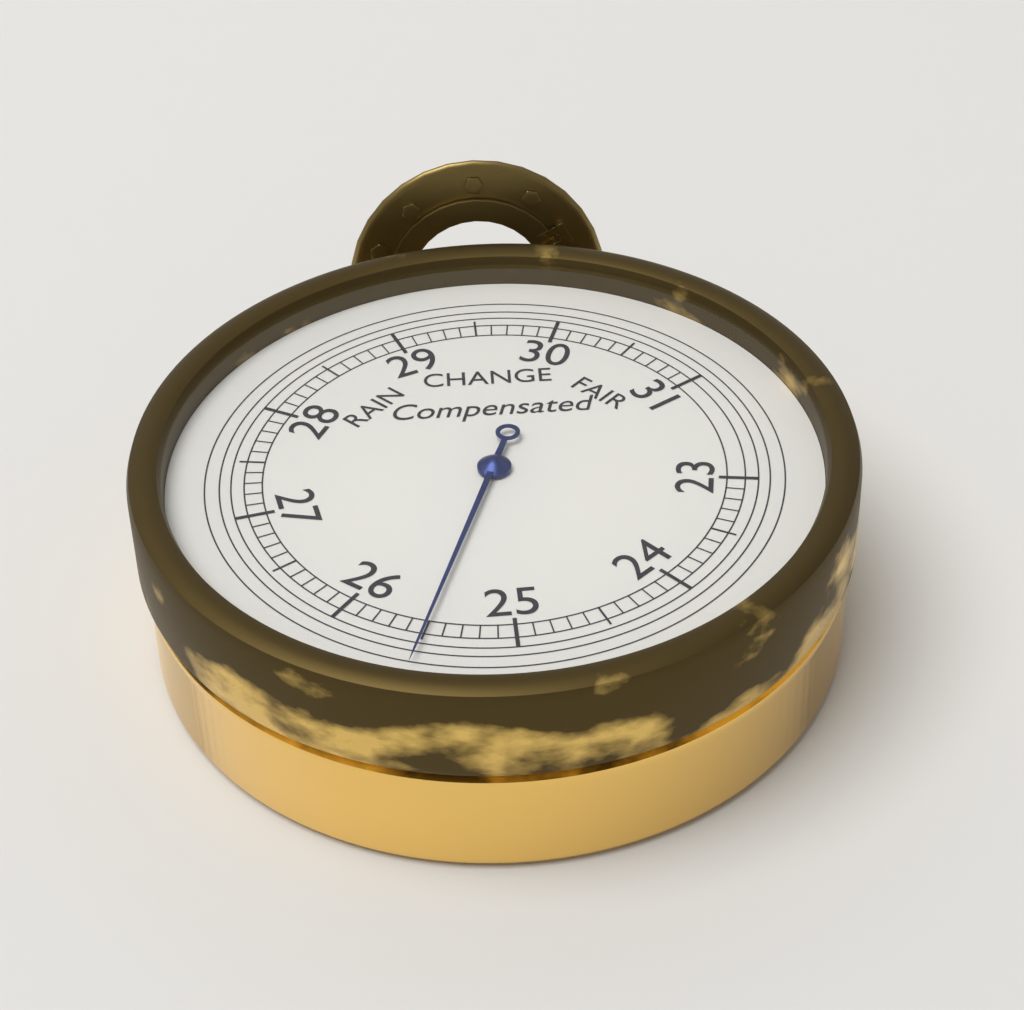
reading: 25.5 inHg
